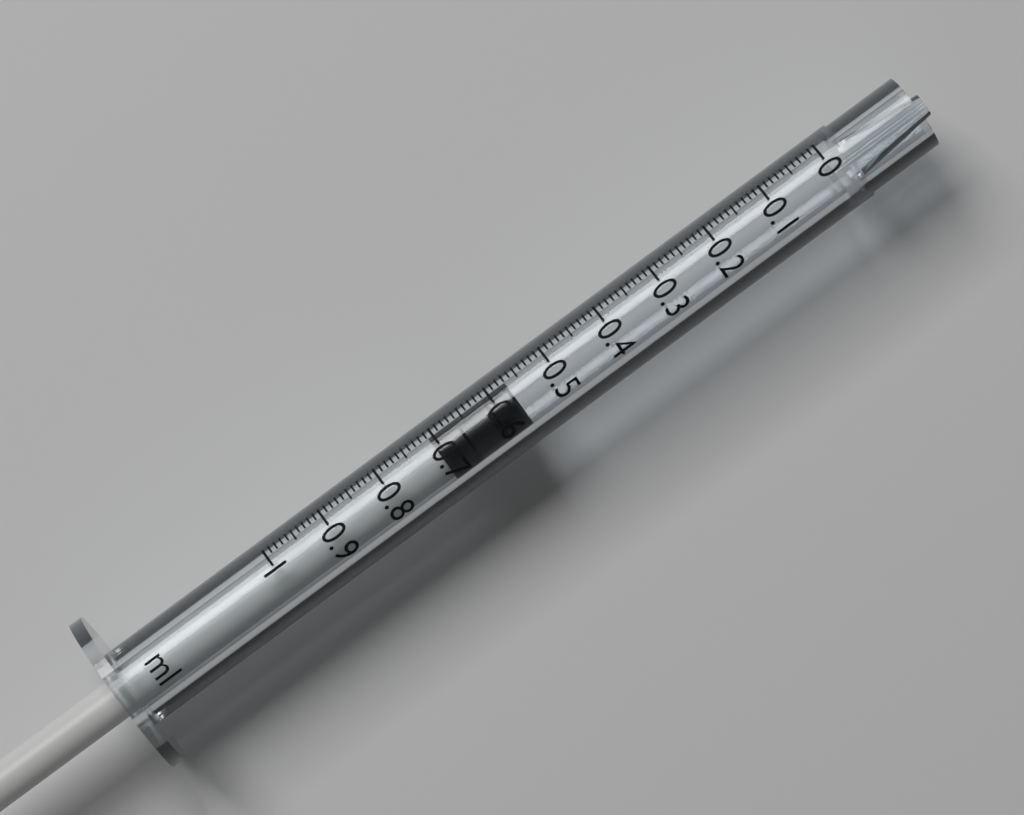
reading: 0.57 ml
